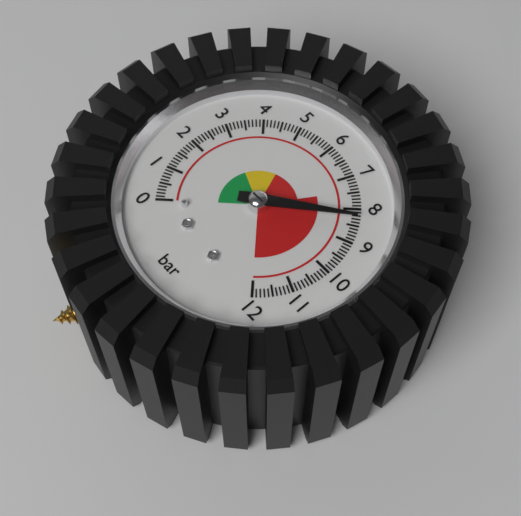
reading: 8.3 bar
